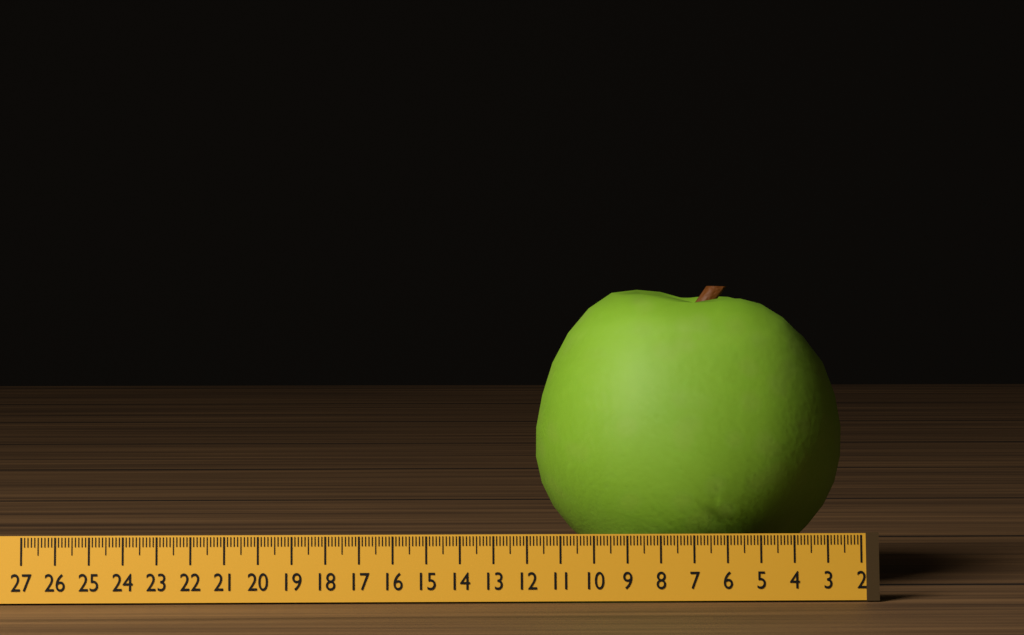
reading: 11.5 (no unit)
